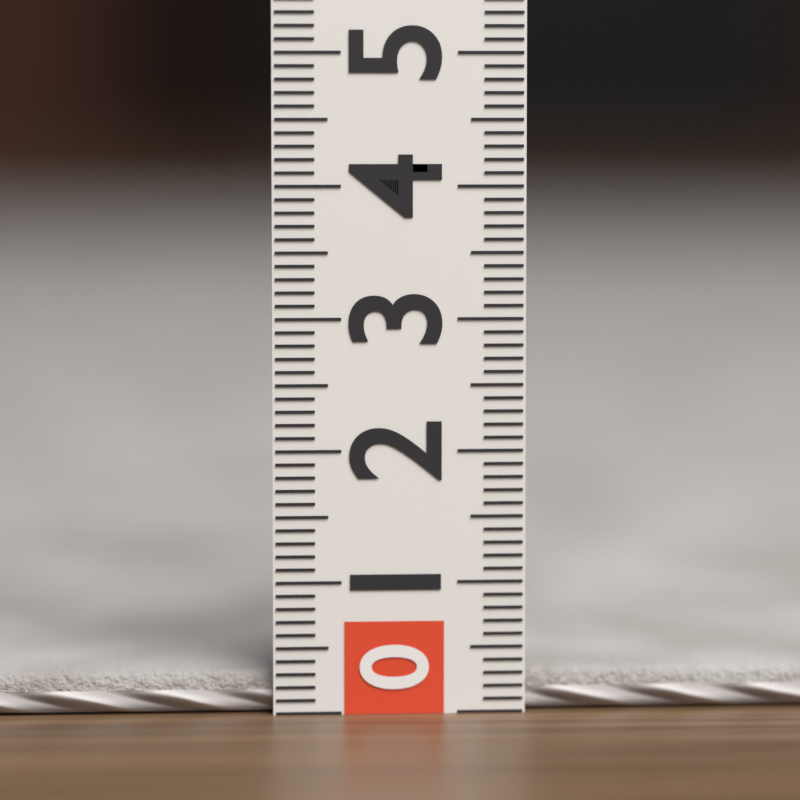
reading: 0.3 (no unit)
